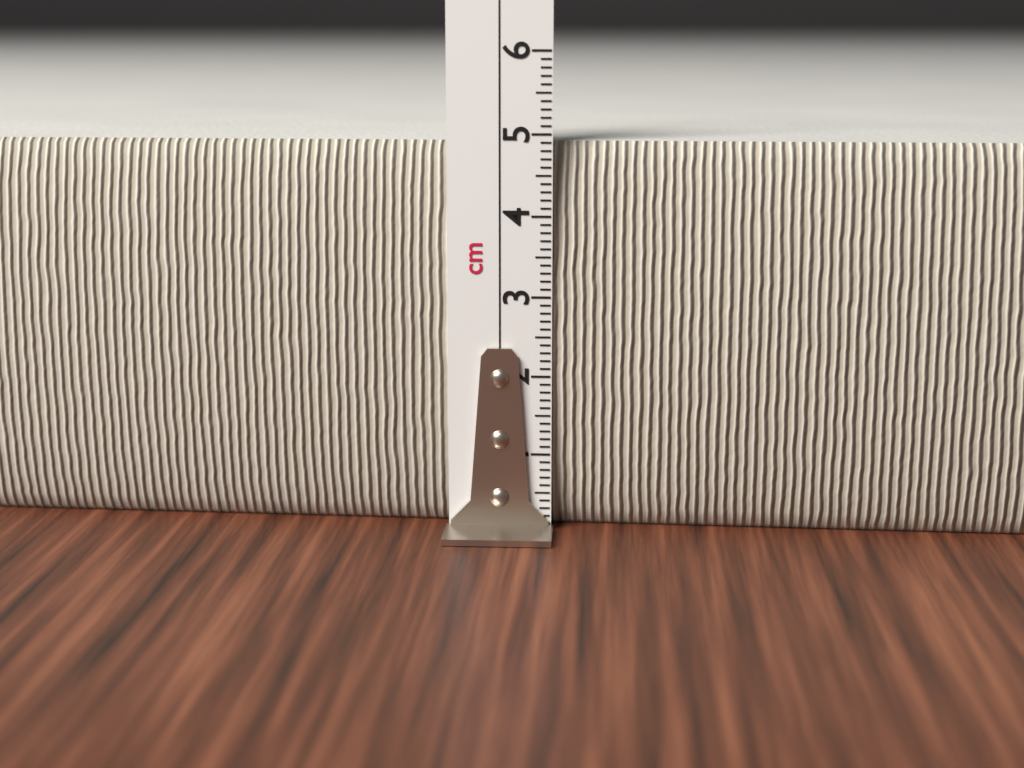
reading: 4.9 cm
